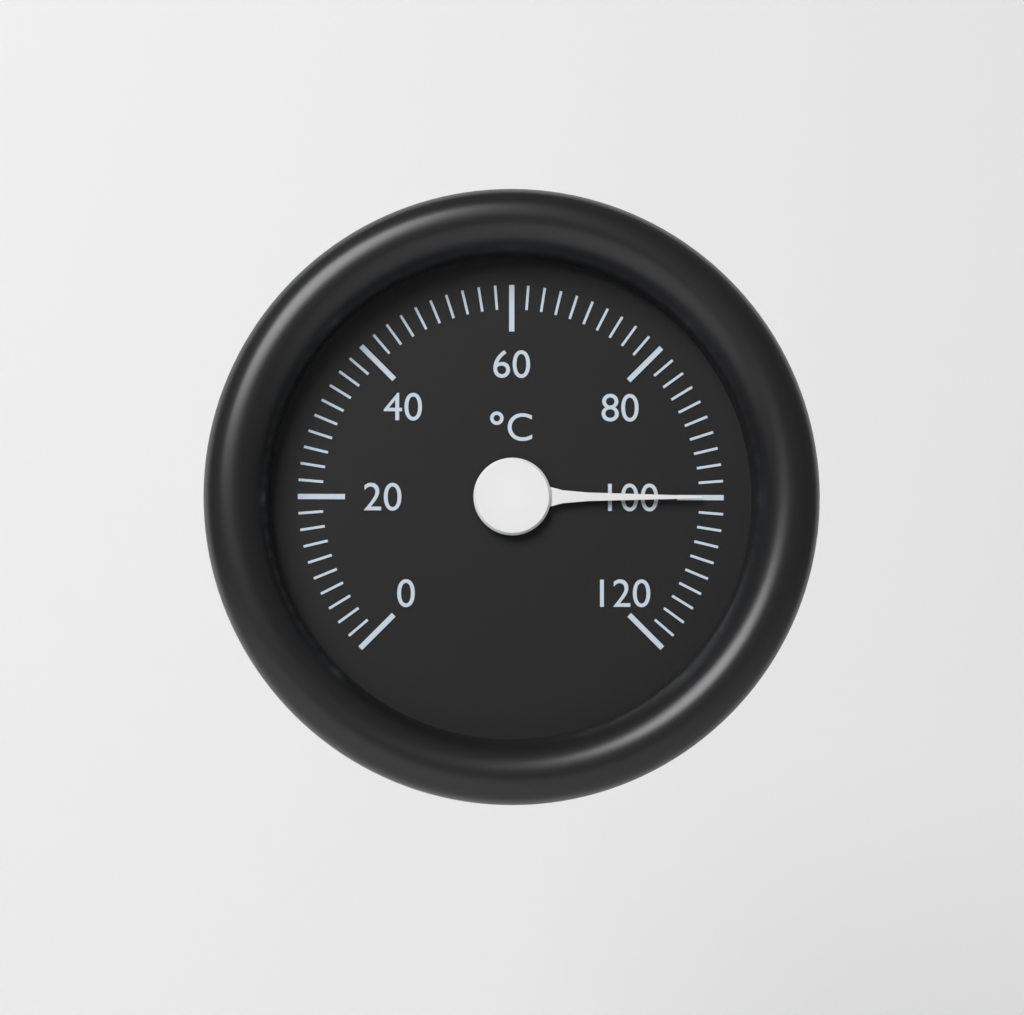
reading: 100 °C
